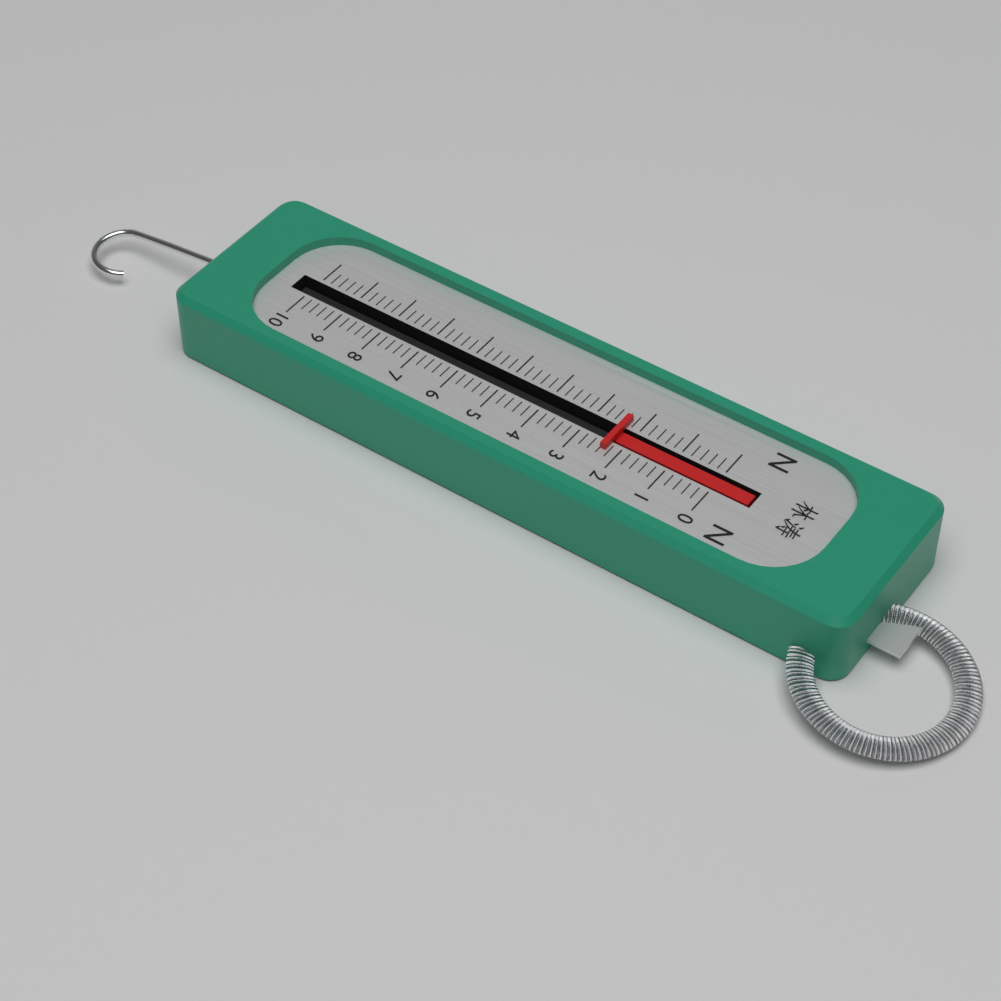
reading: 2.4 N
